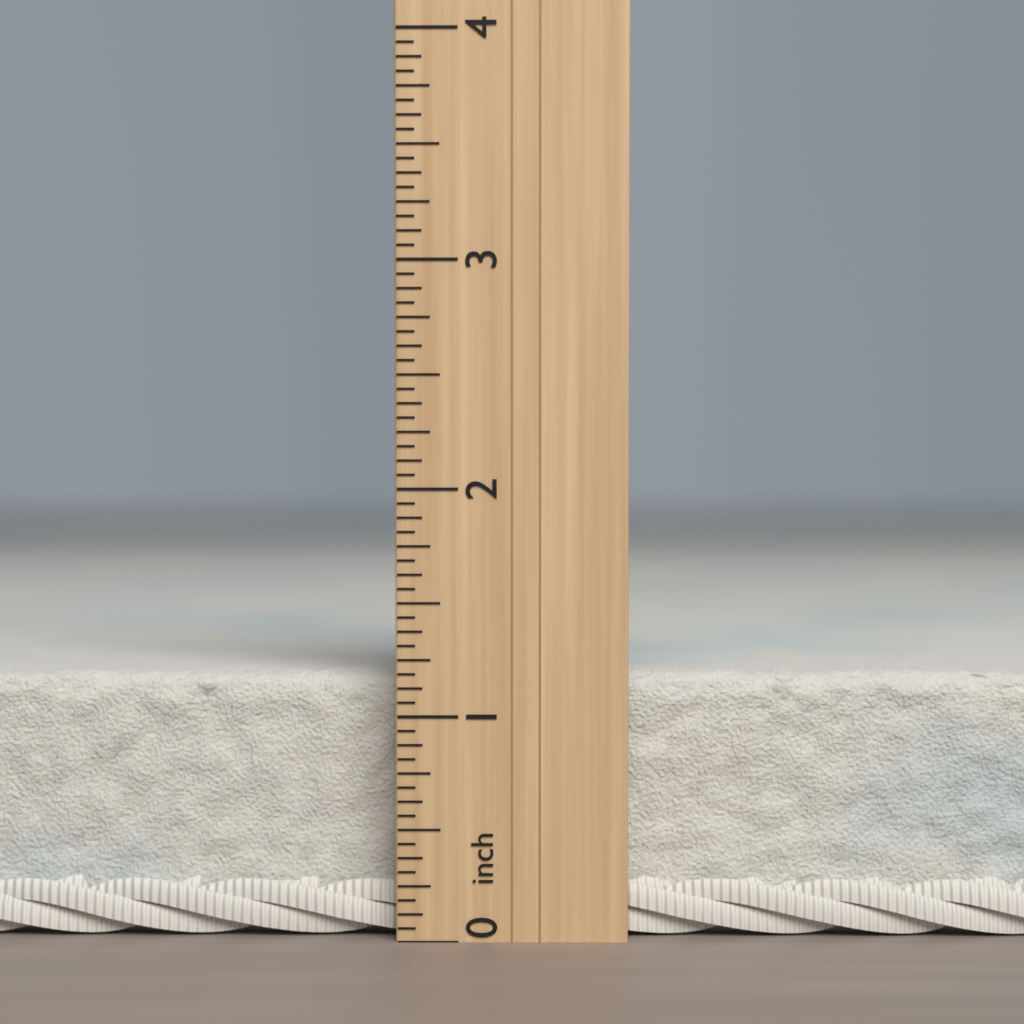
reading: 1.1875 inch
